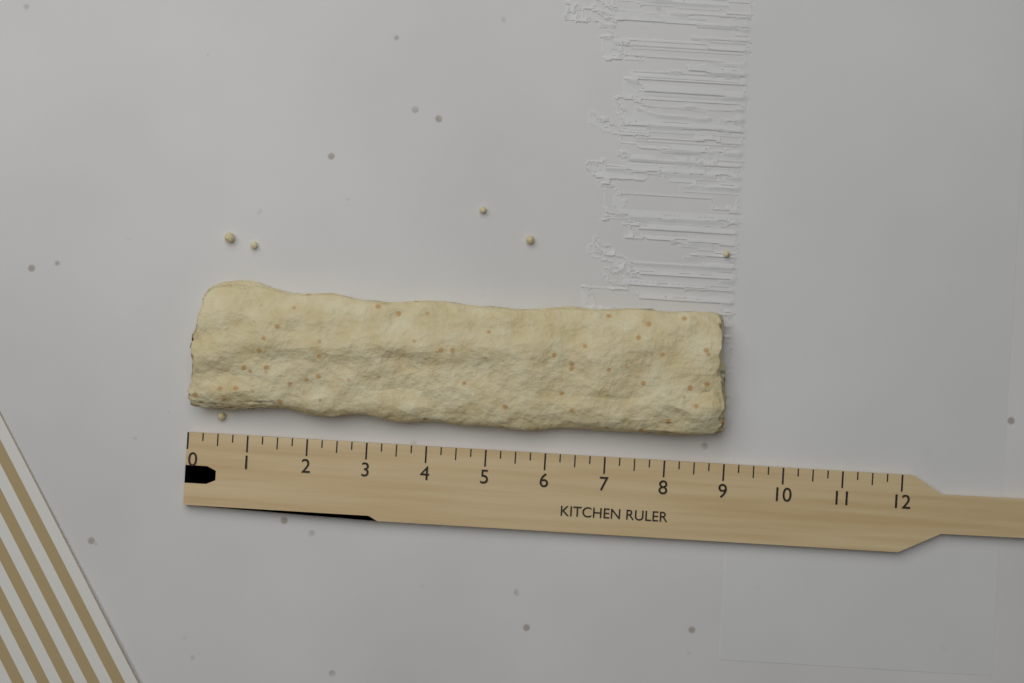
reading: 9.00 (no unit)
